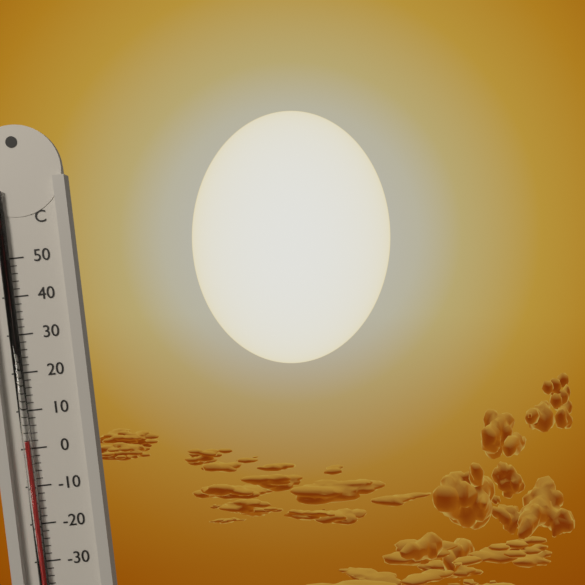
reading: 2 °C
